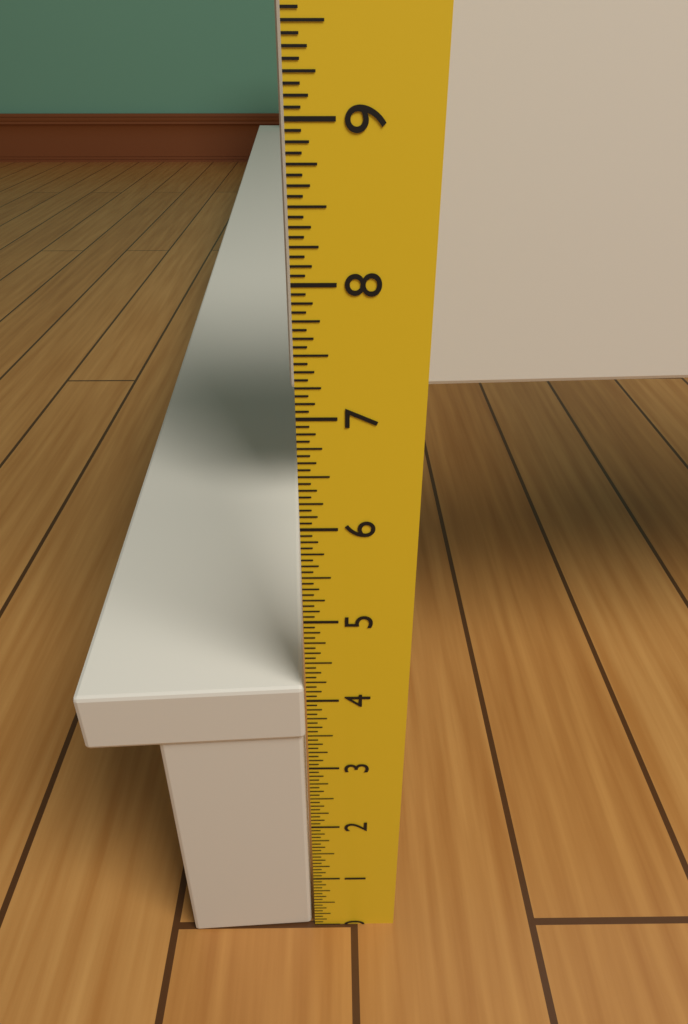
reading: 4.1875 in
